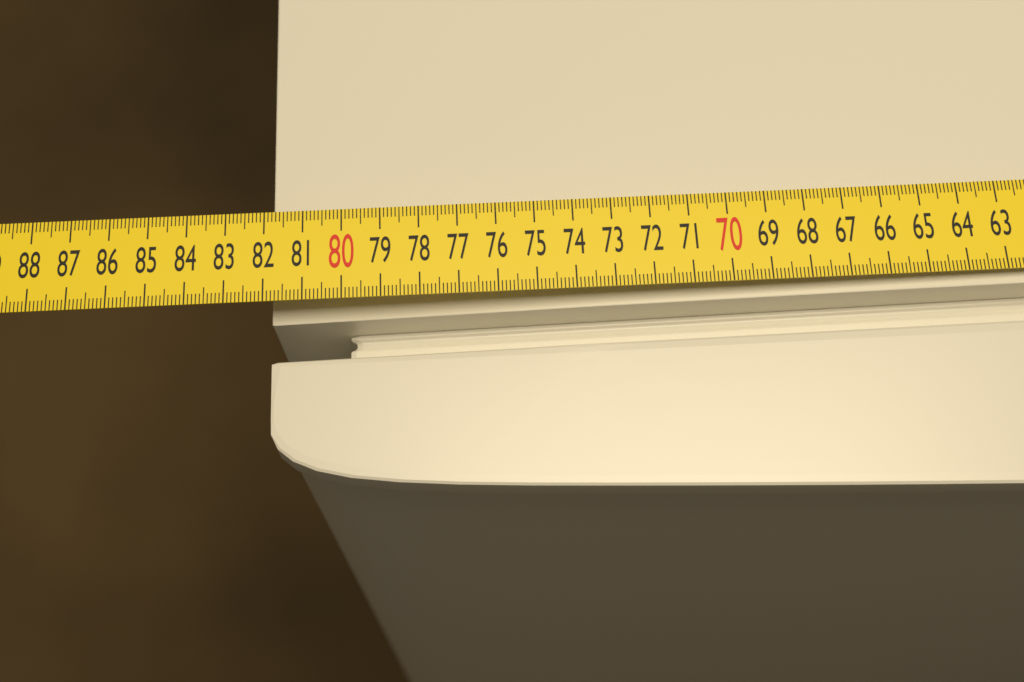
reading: 81.9 cm
